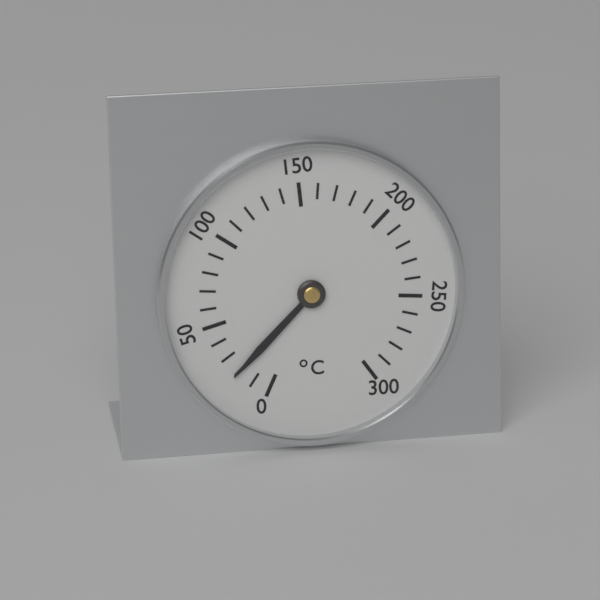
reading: 20 °C
